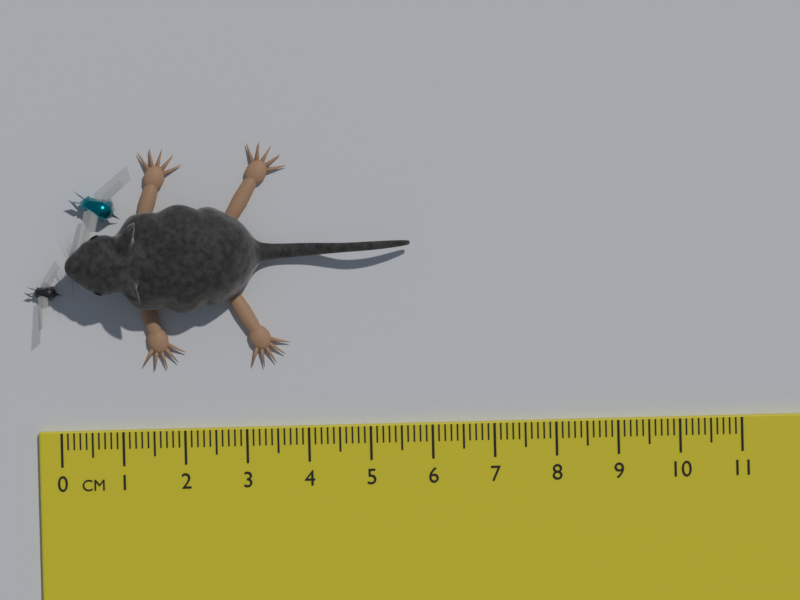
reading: 5.7 cm
